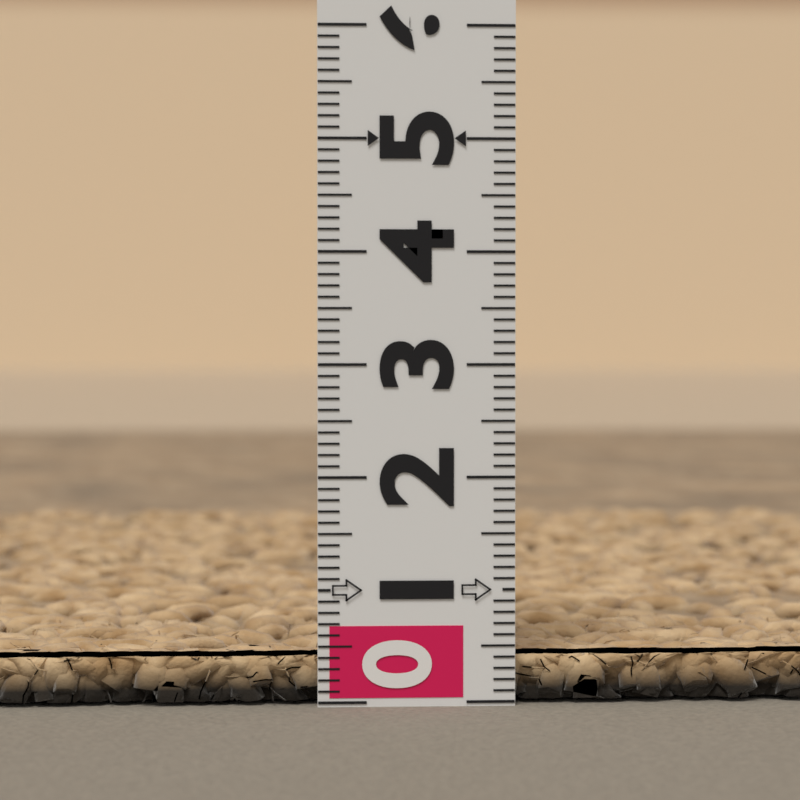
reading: 0.4 (no unit)
